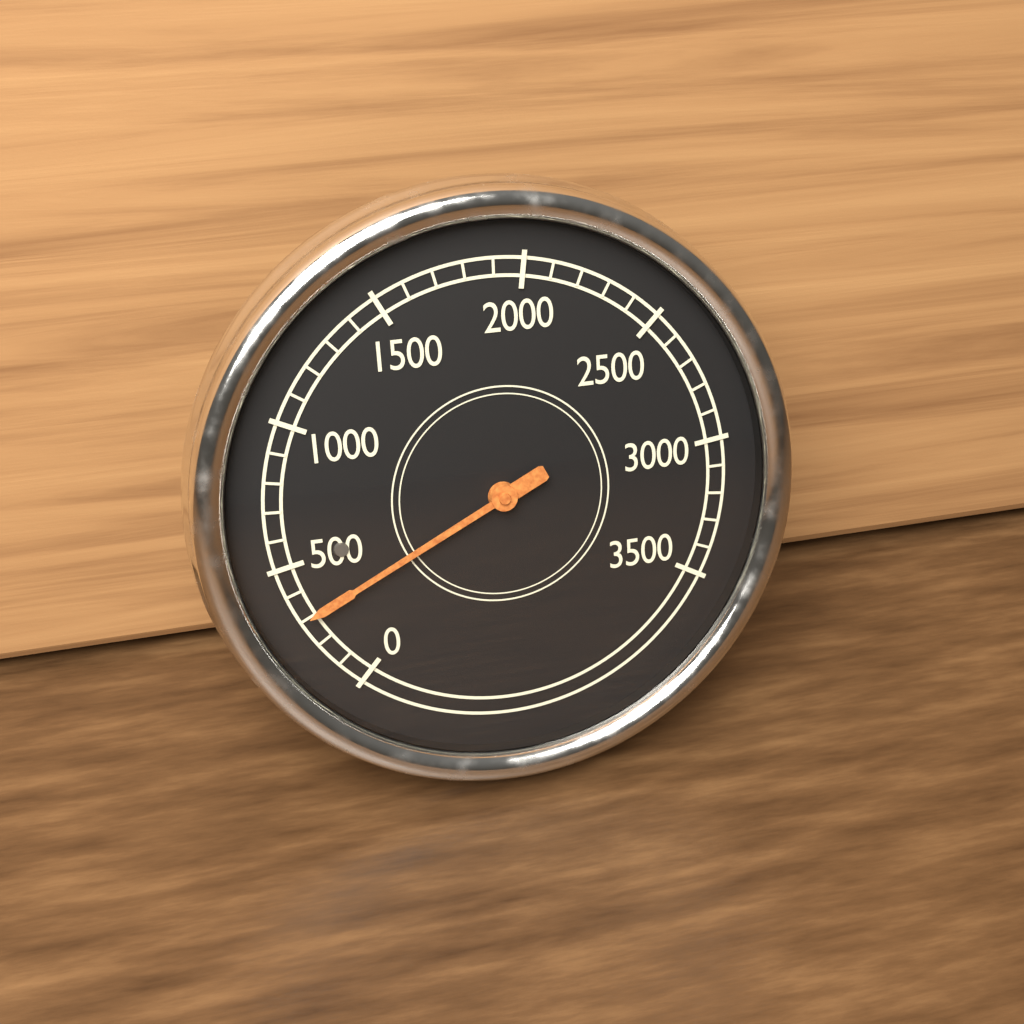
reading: 300 (no unit)
